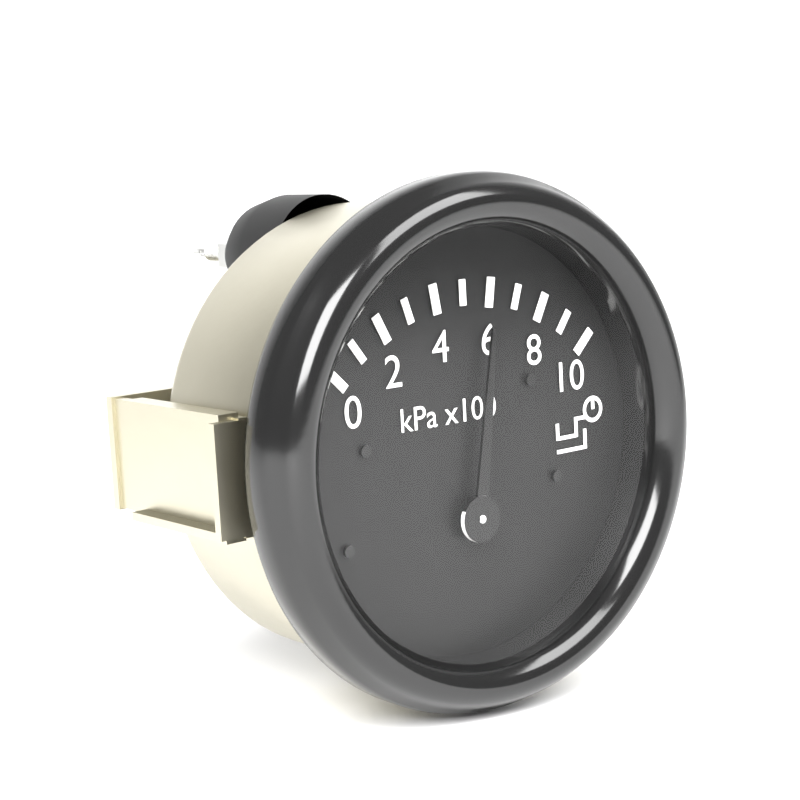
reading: 6 kPa x100
